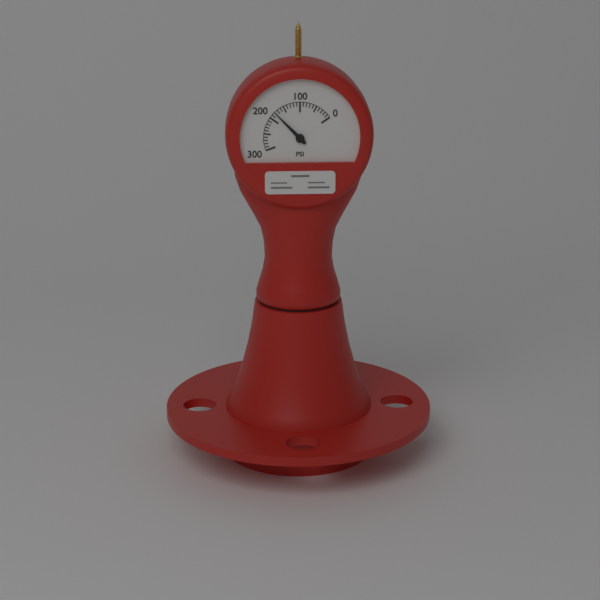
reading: 180 psi
